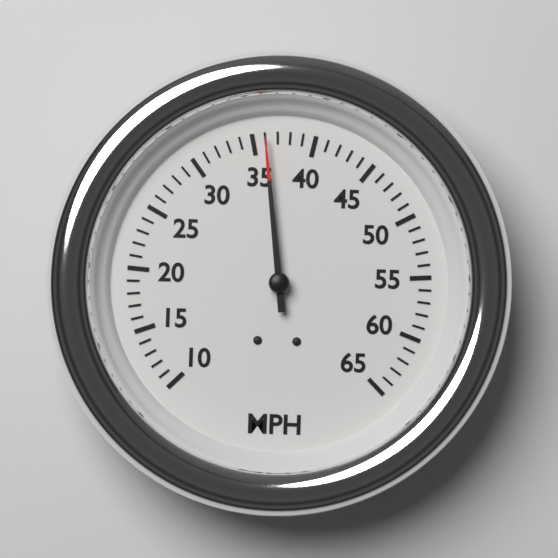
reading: 36 MPH
